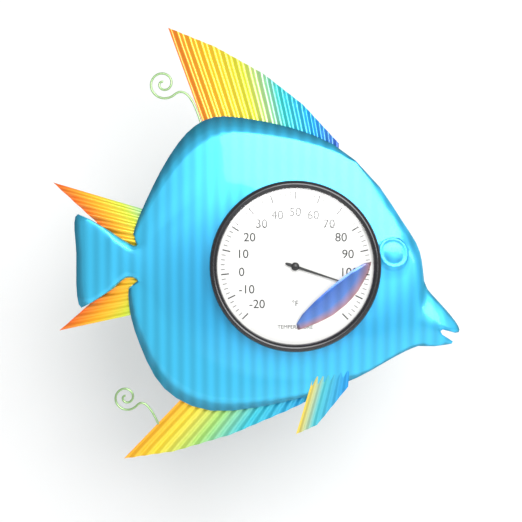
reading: 106 °F
